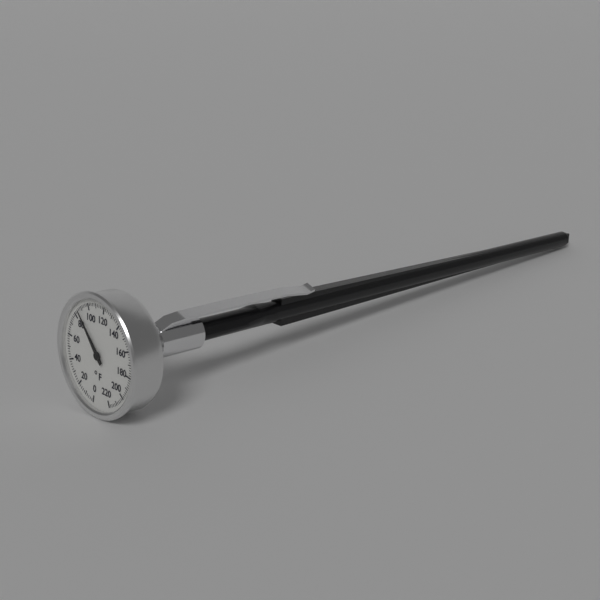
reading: 86 °F
